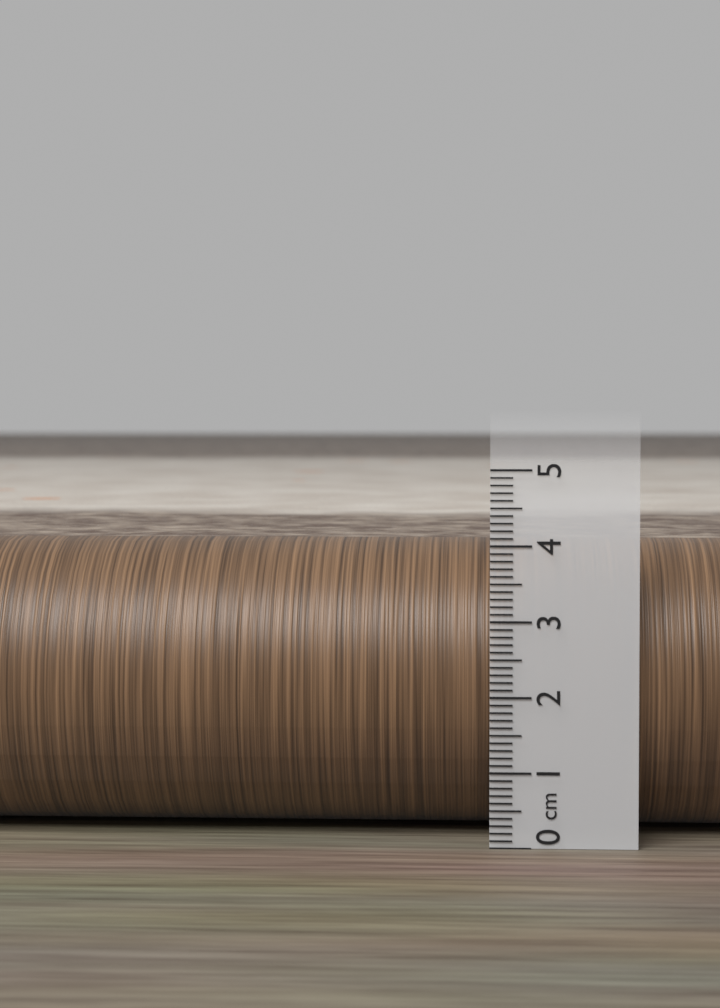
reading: 4.0 cm
